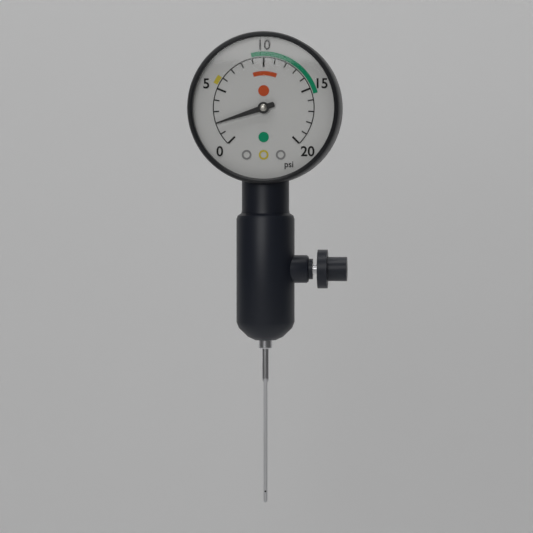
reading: 2 psi
